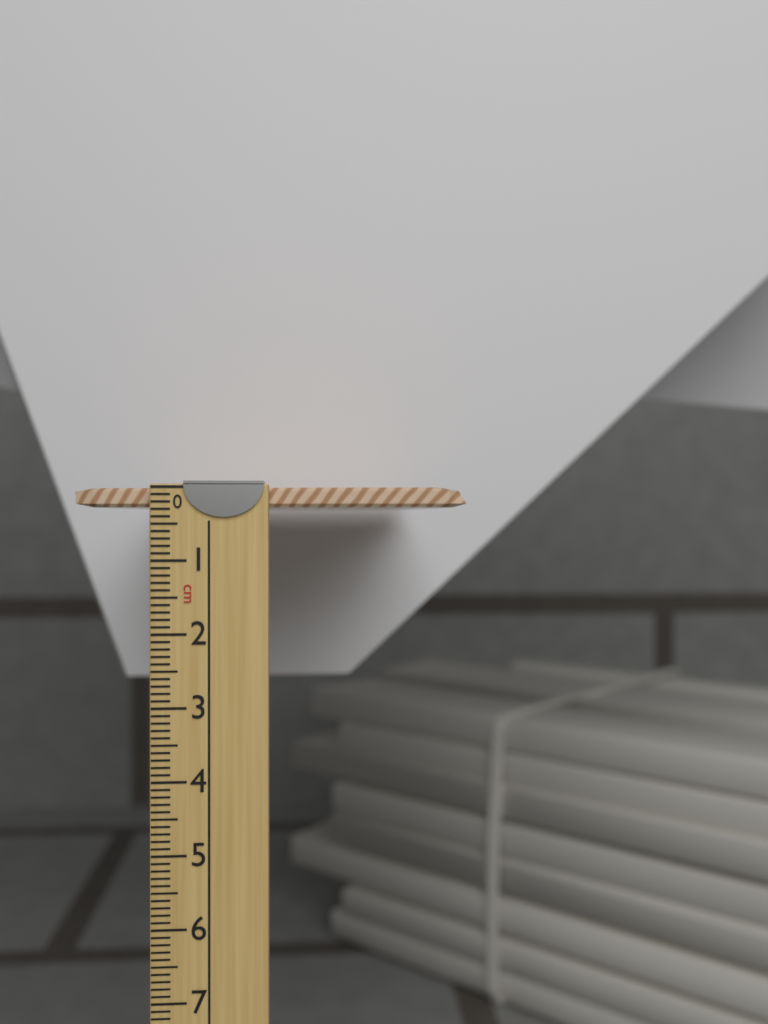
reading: 0.3 cm
